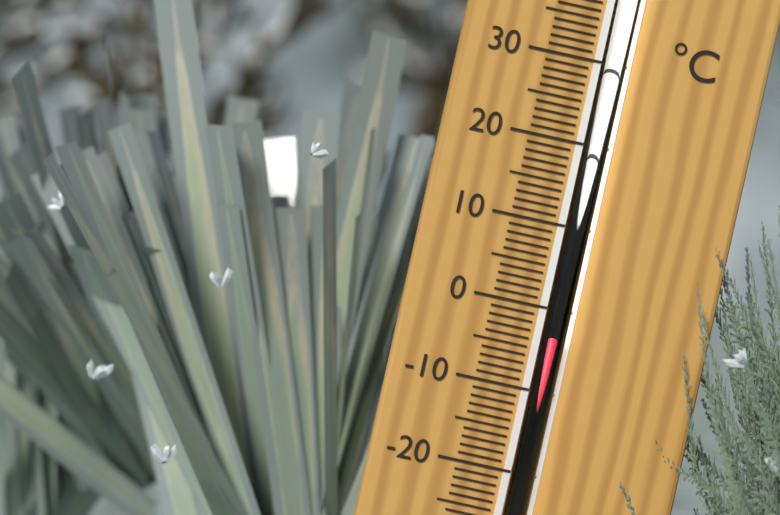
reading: -3 °C
